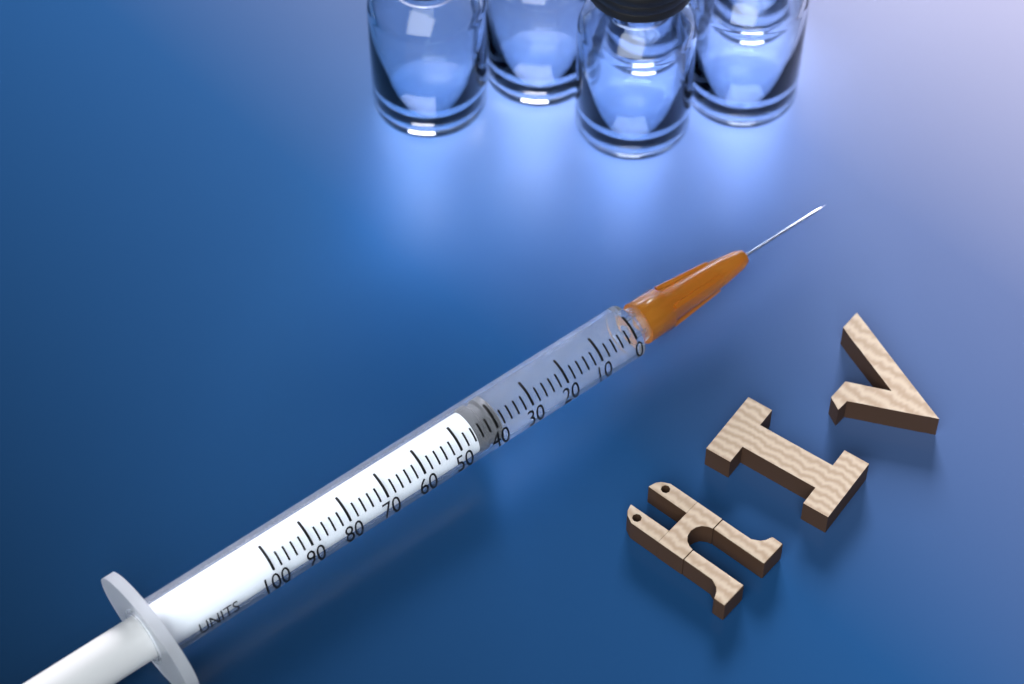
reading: 38 units
